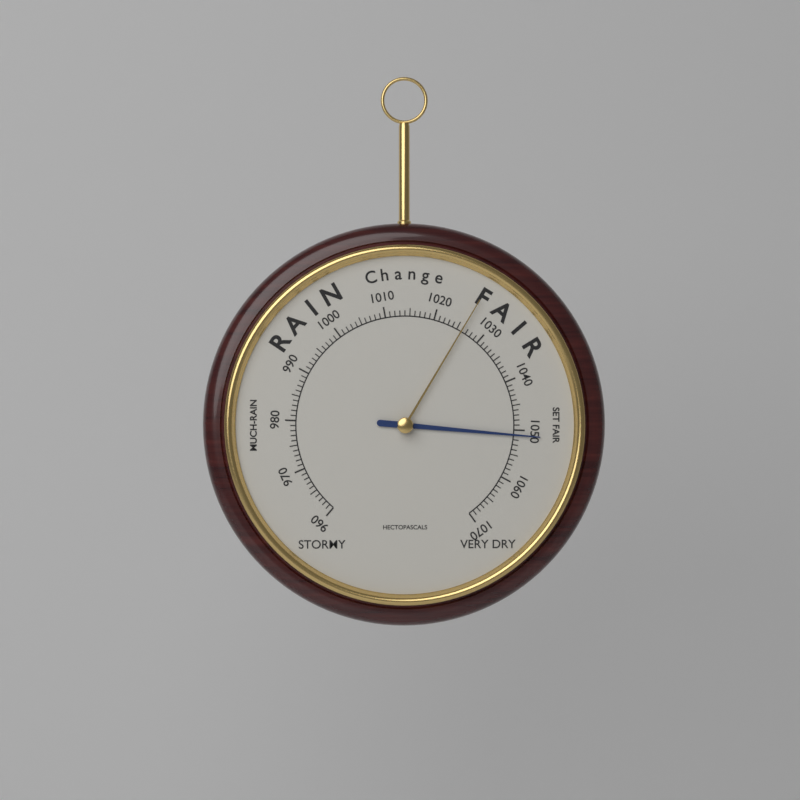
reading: 1051 hPa
